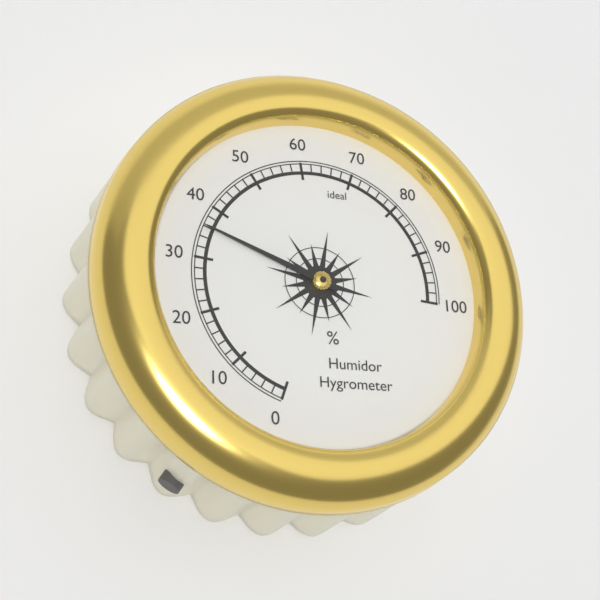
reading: 36 %
